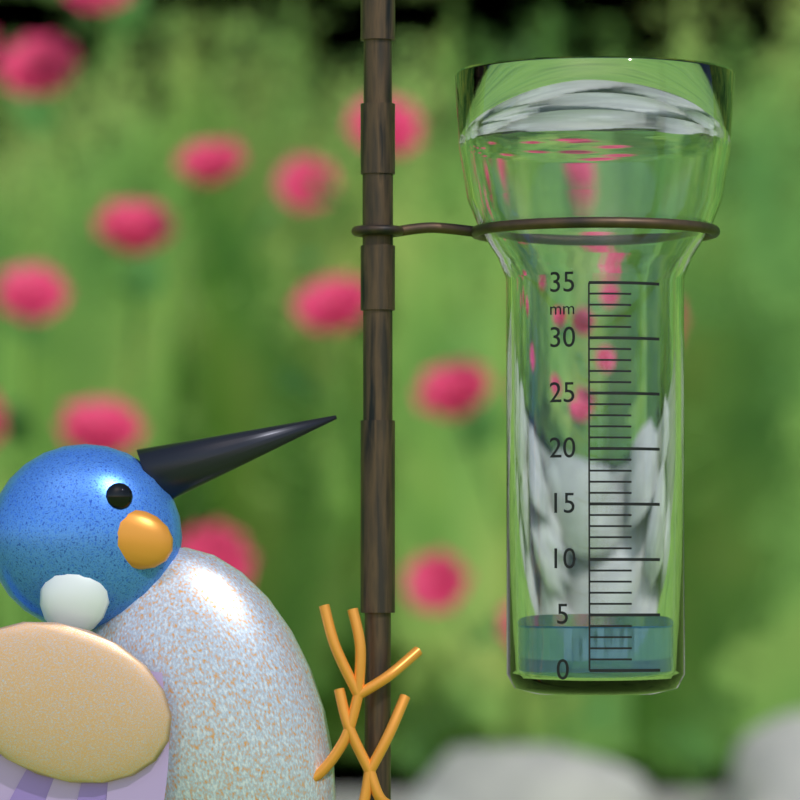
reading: 4 mm
